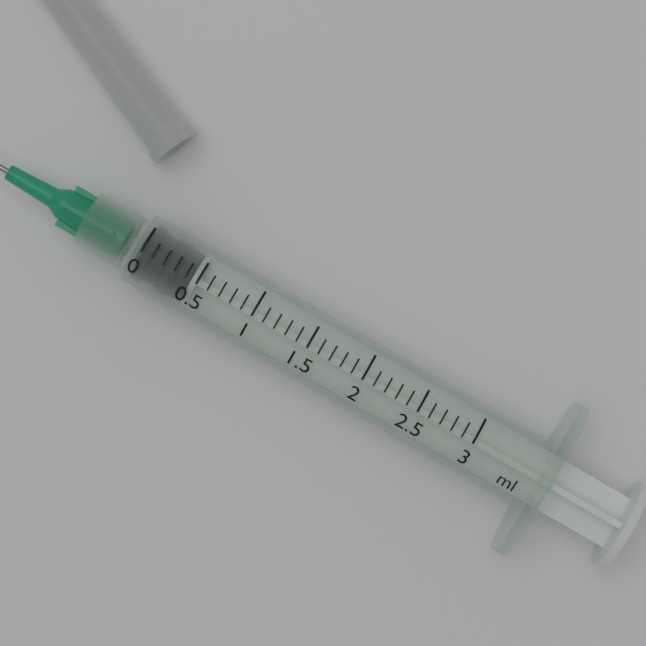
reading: 0.0 ml
